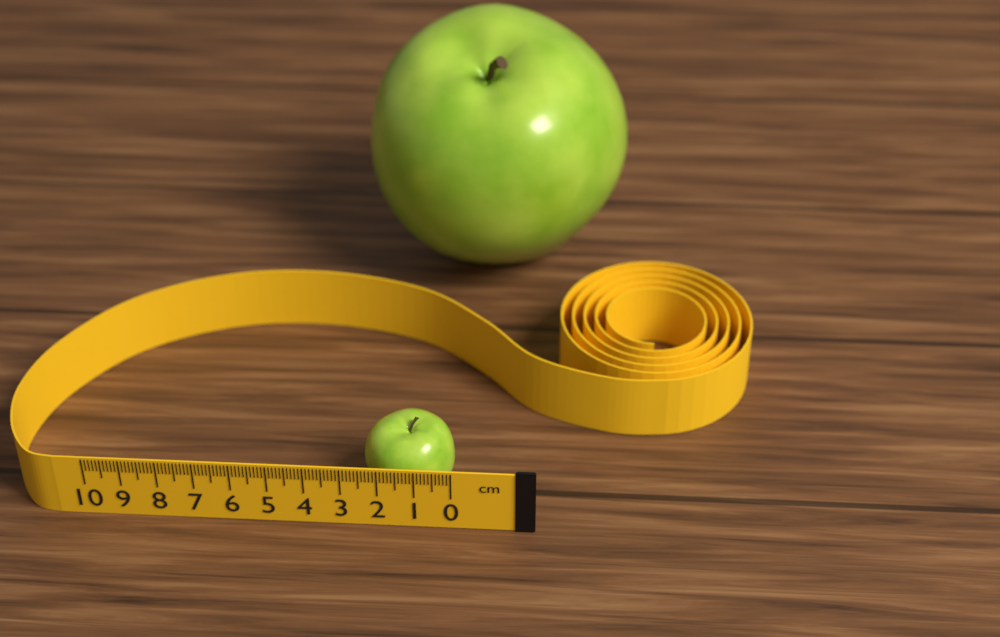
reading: 2.5 cm
